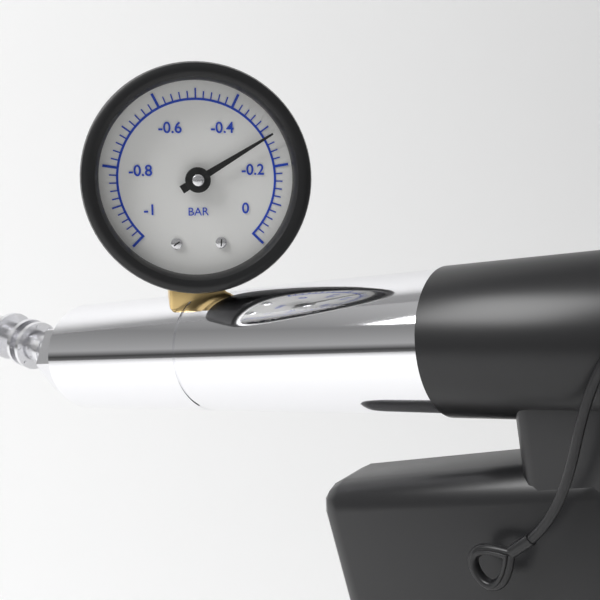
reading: -0.28 bar
